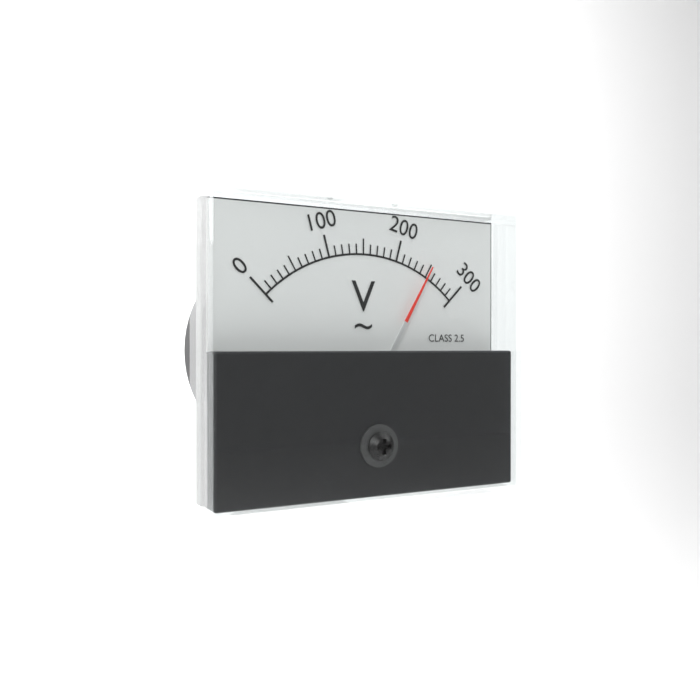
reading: 250 V
